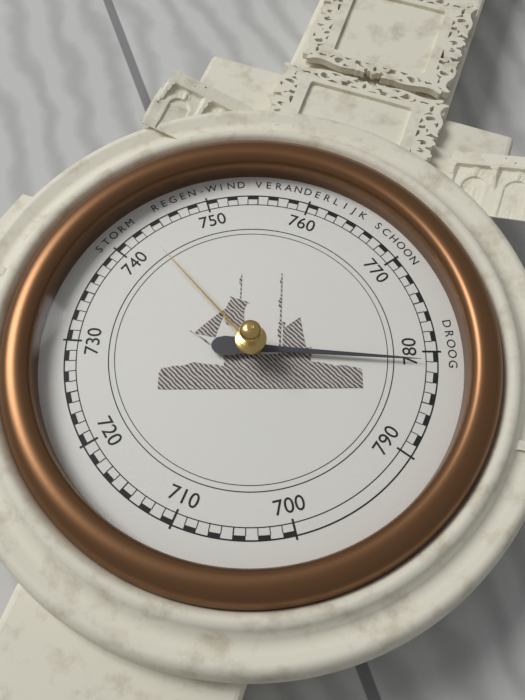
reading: 781 mmHg
